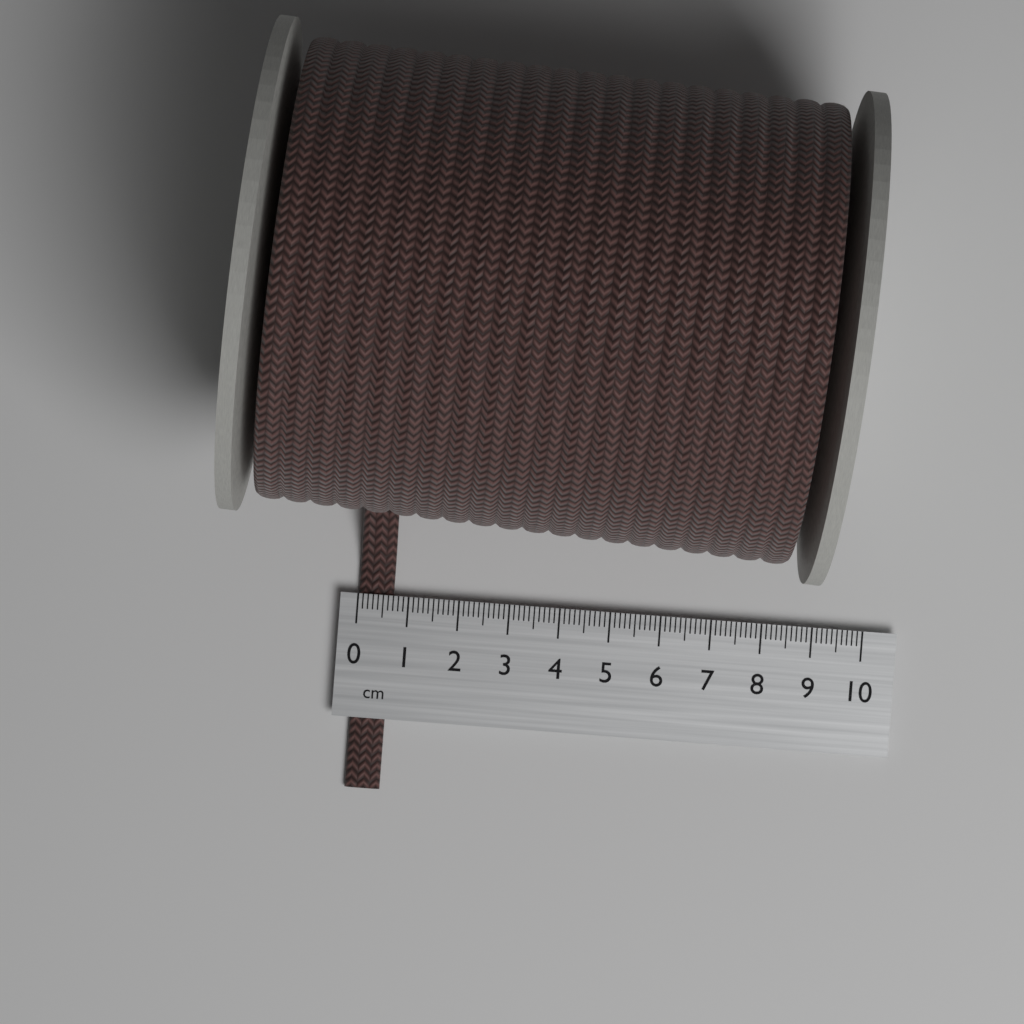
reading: 0.7 cm
